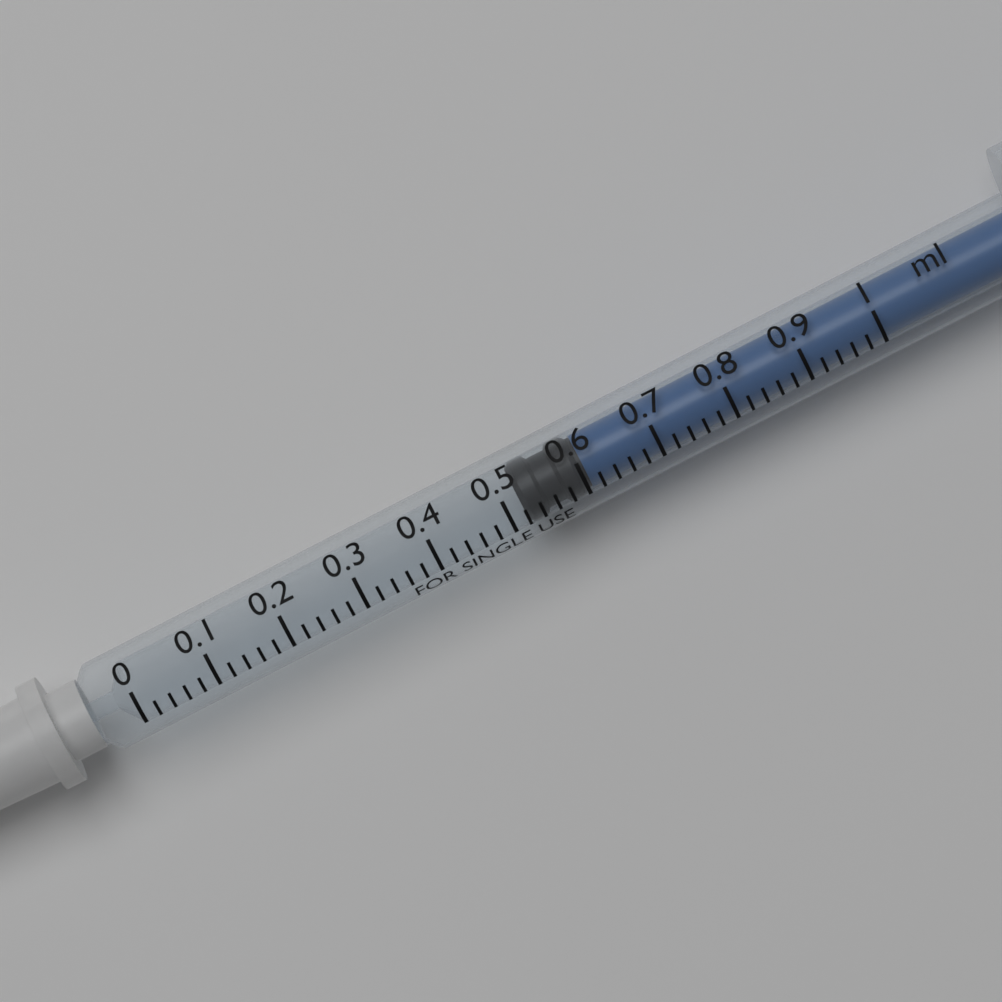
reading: 0.52 ml
